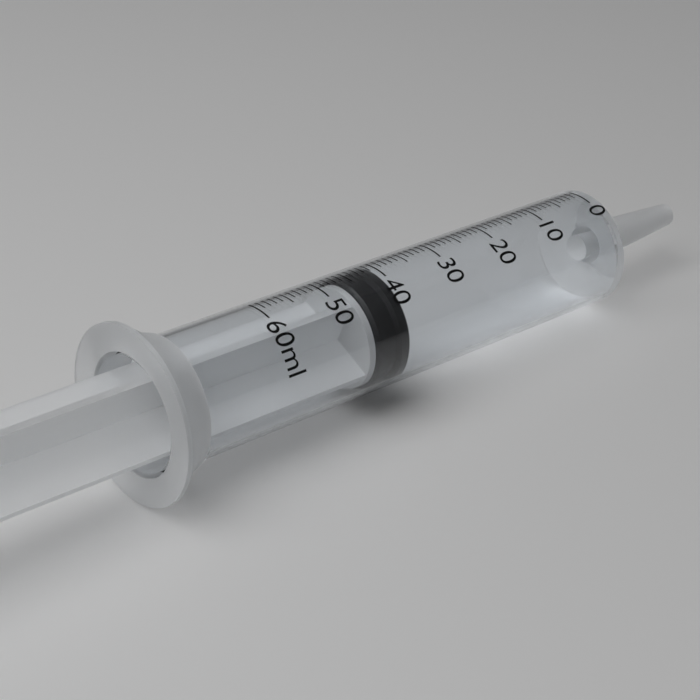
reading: 40 ml
